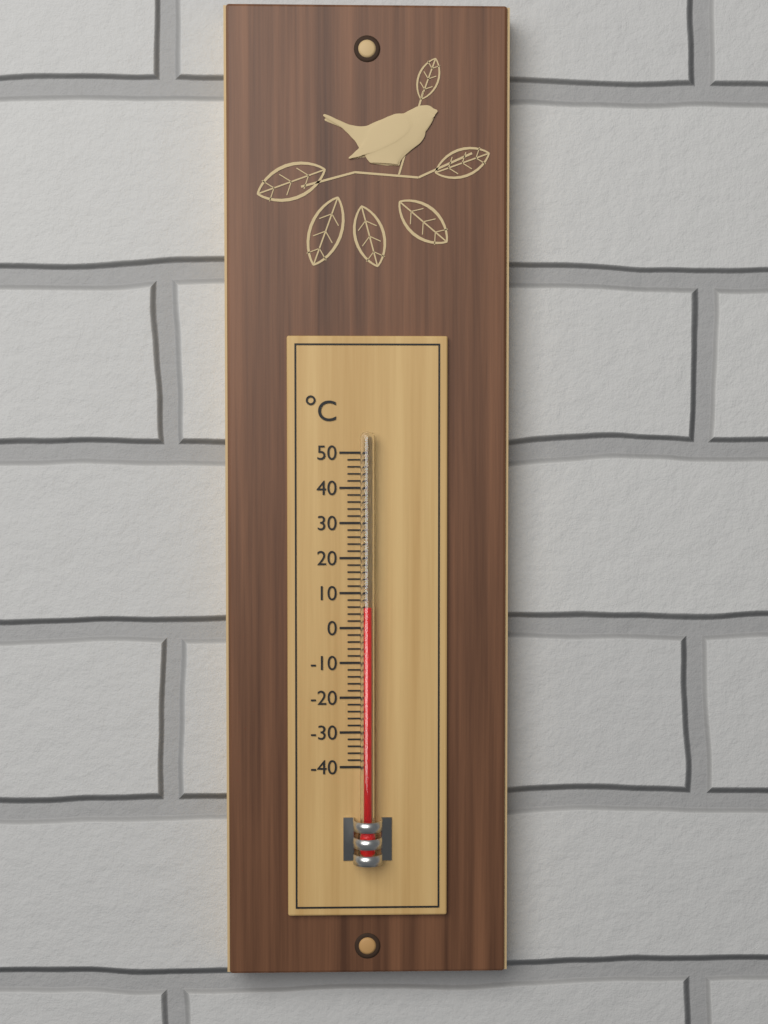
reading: 6 °C
